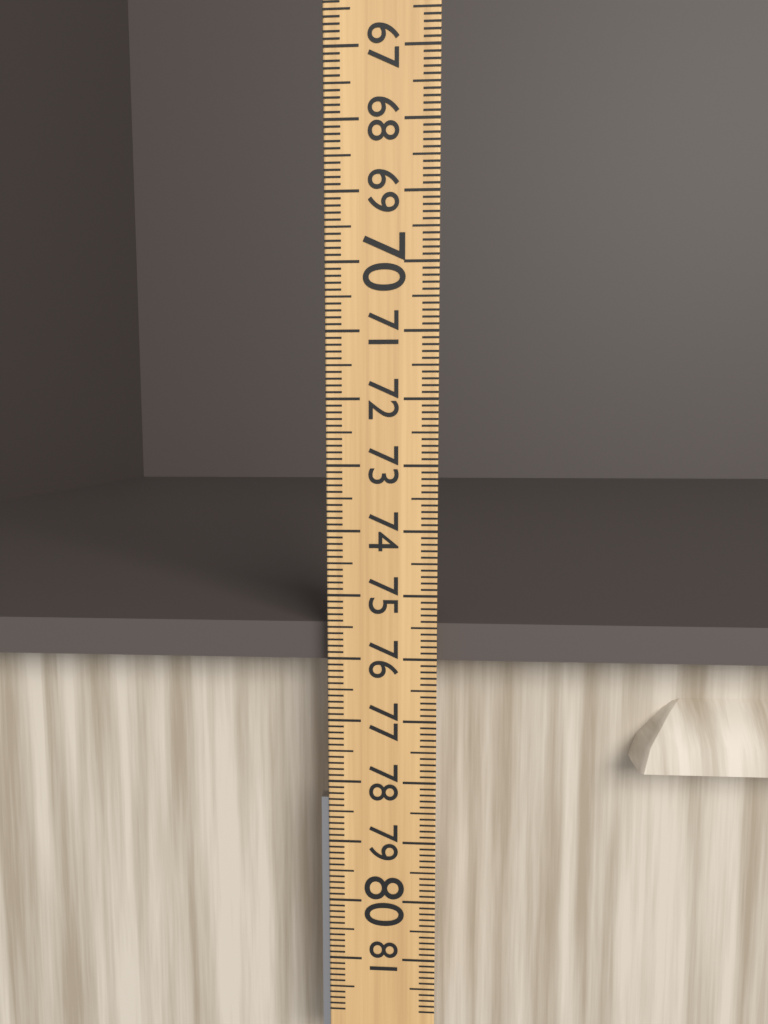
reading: 76.1 (no unit)
